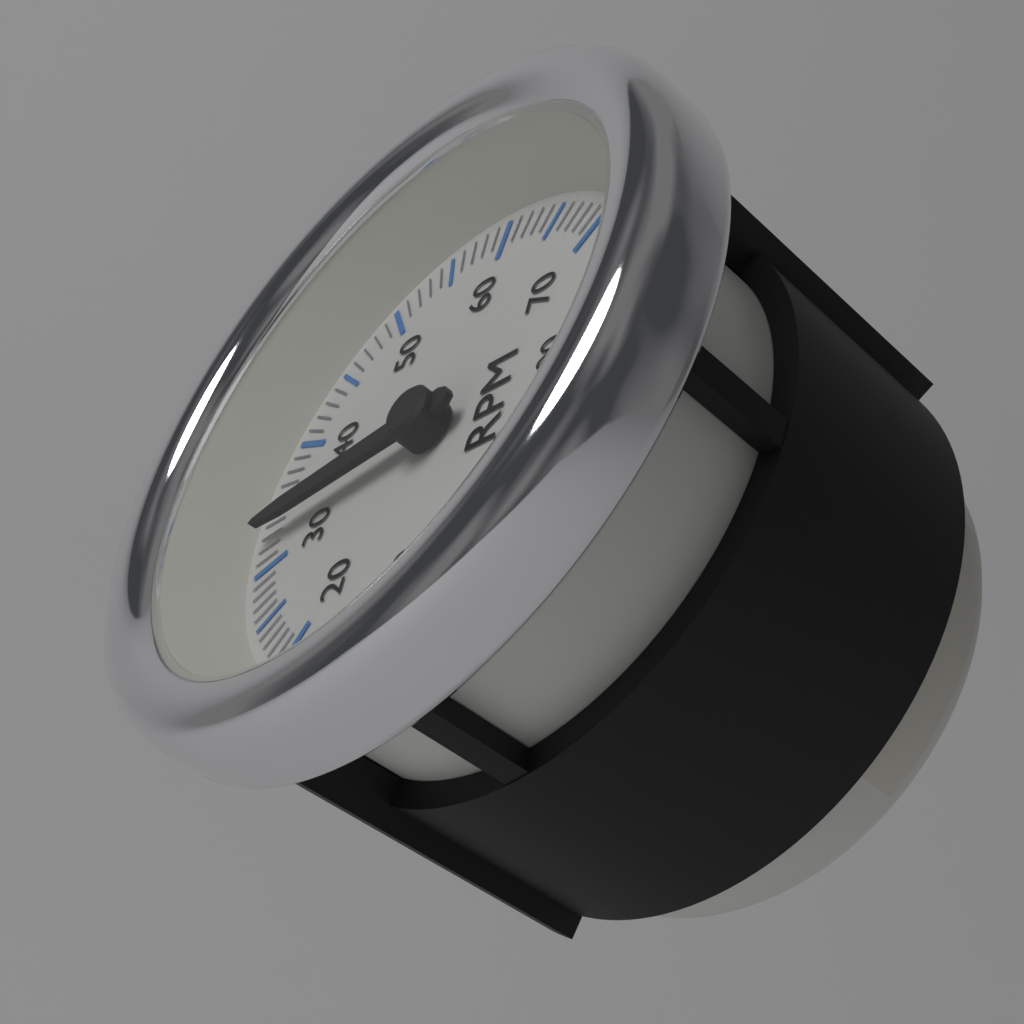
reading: 3300 RPM
